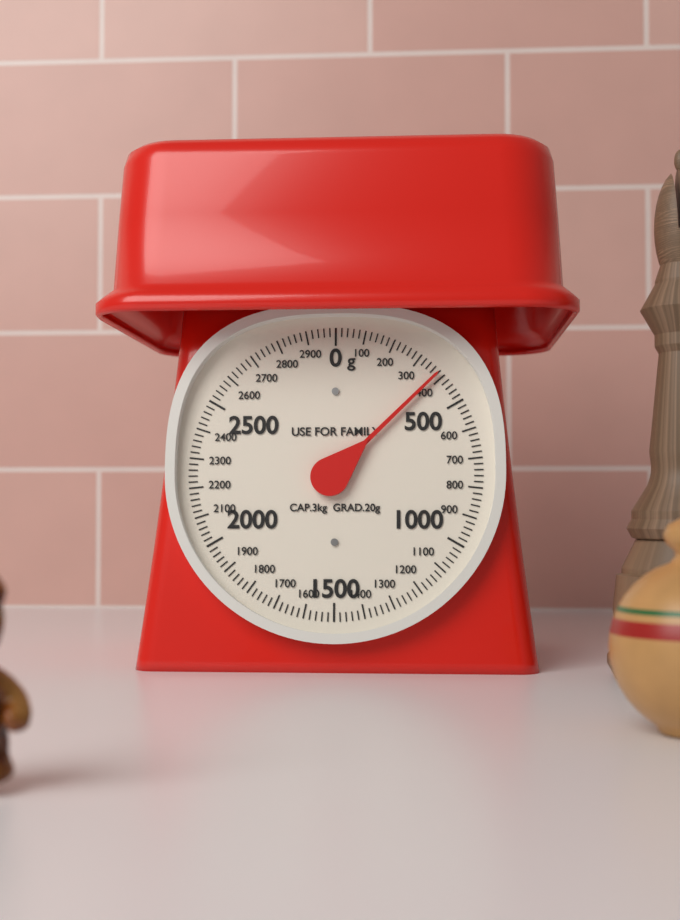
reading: 380 g
